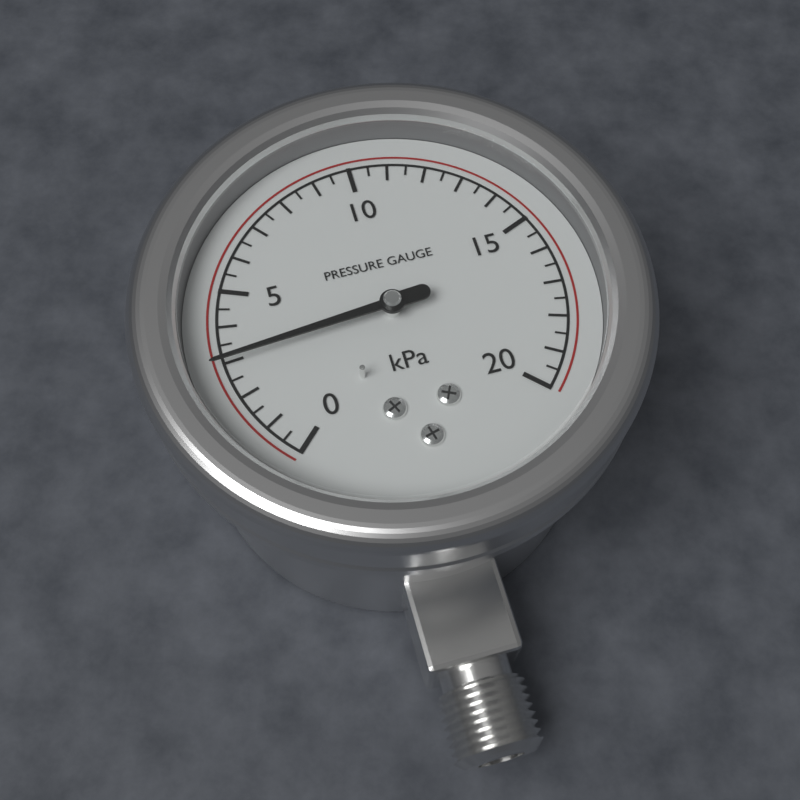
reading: 3.0 kPa
